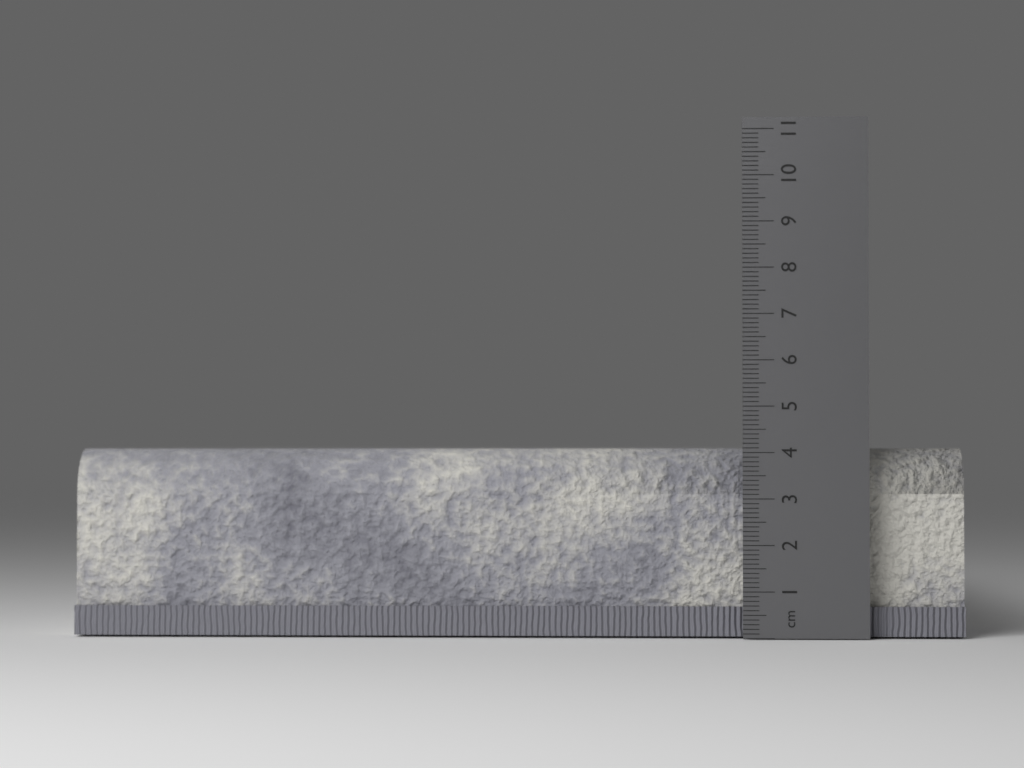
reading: 4.1 cm
